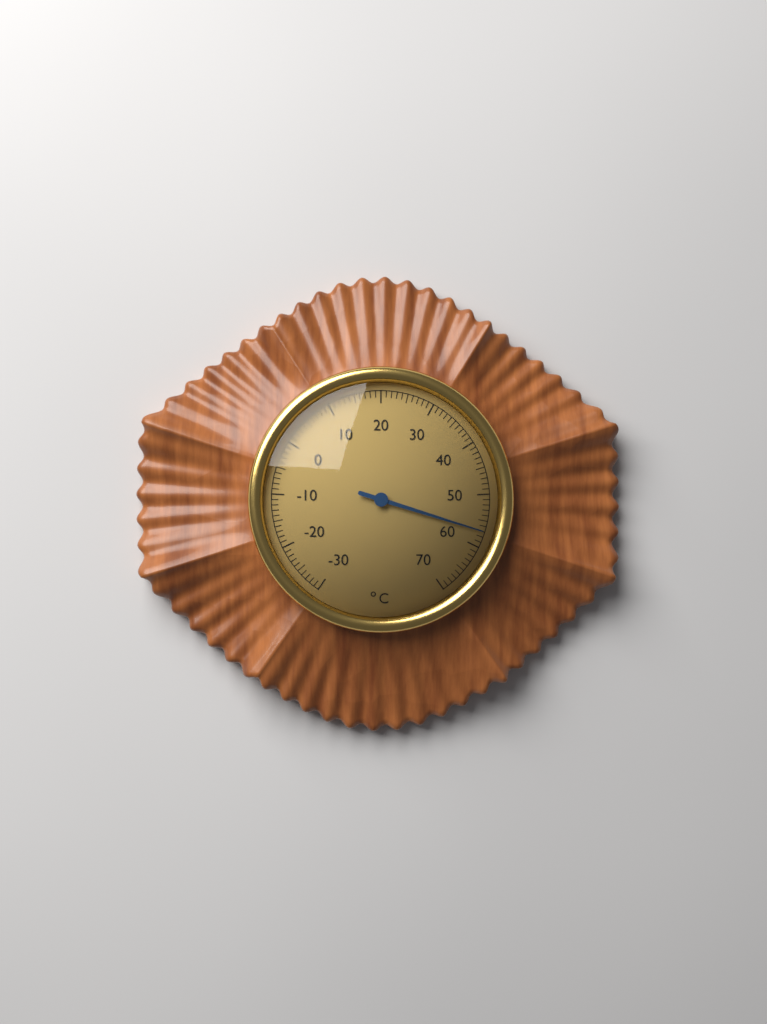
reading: 57 °C
